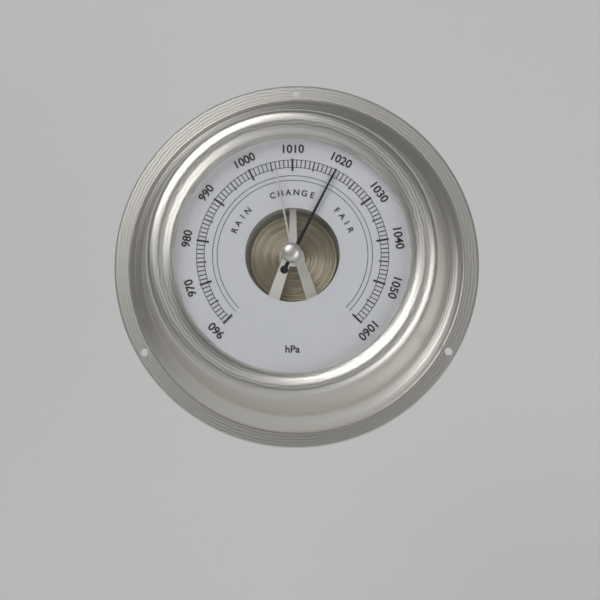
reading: 1020 hPa
